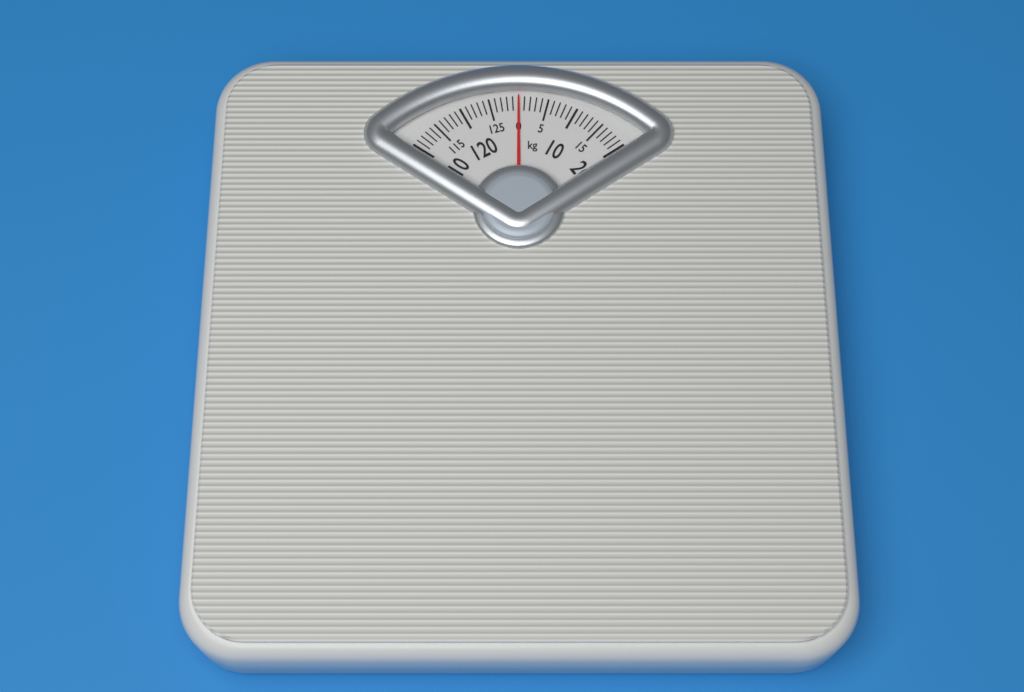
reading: 0 kg
